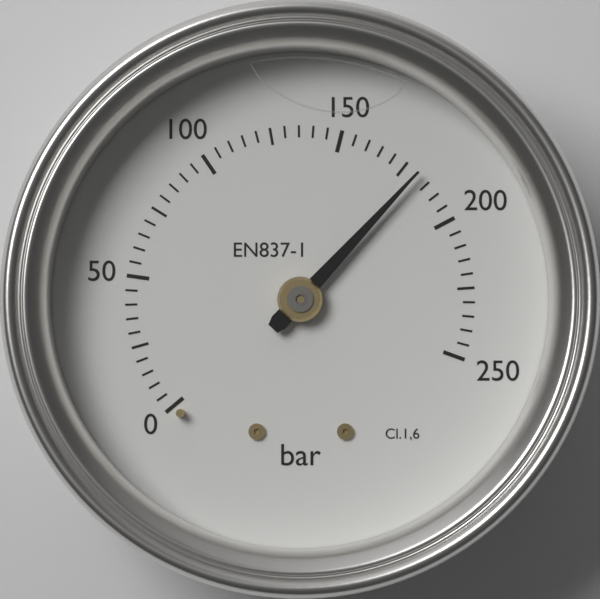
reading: 180 bar
